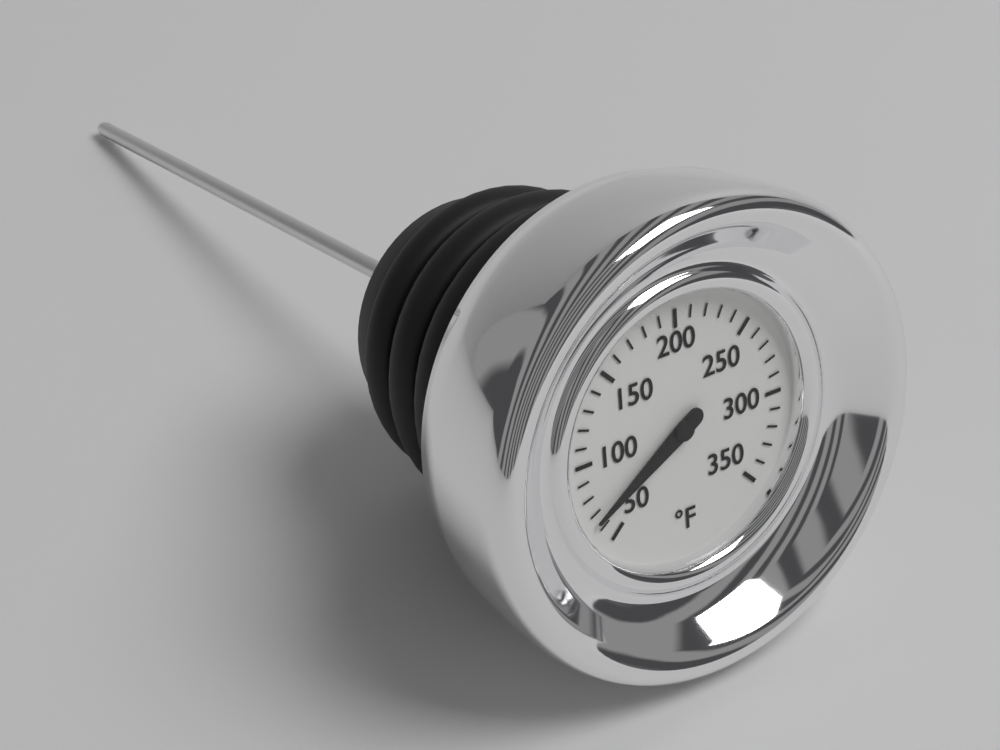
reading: 65 °F
